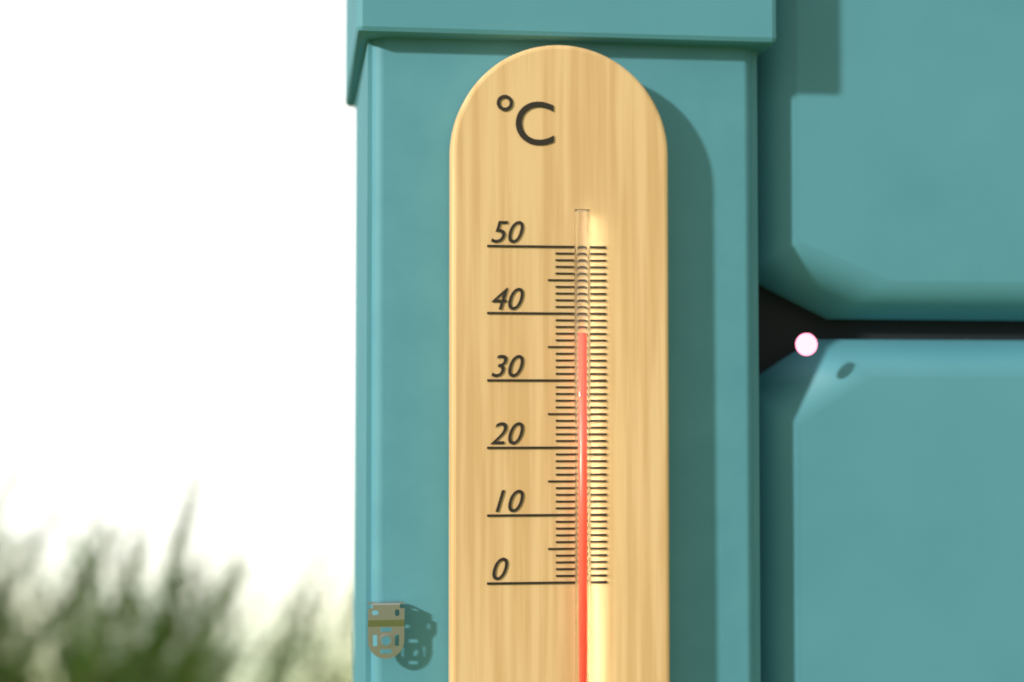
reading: 37 °C
